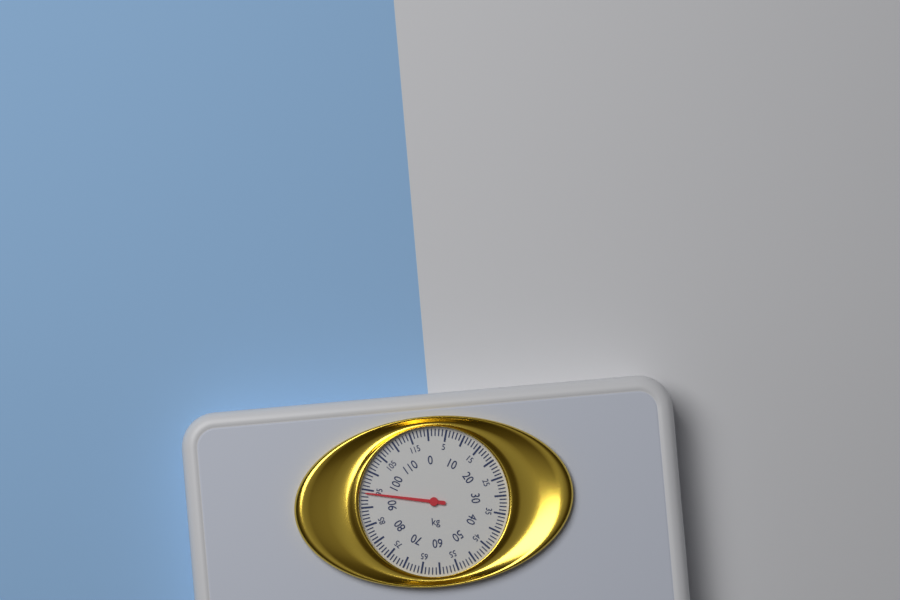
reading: 94 kg
